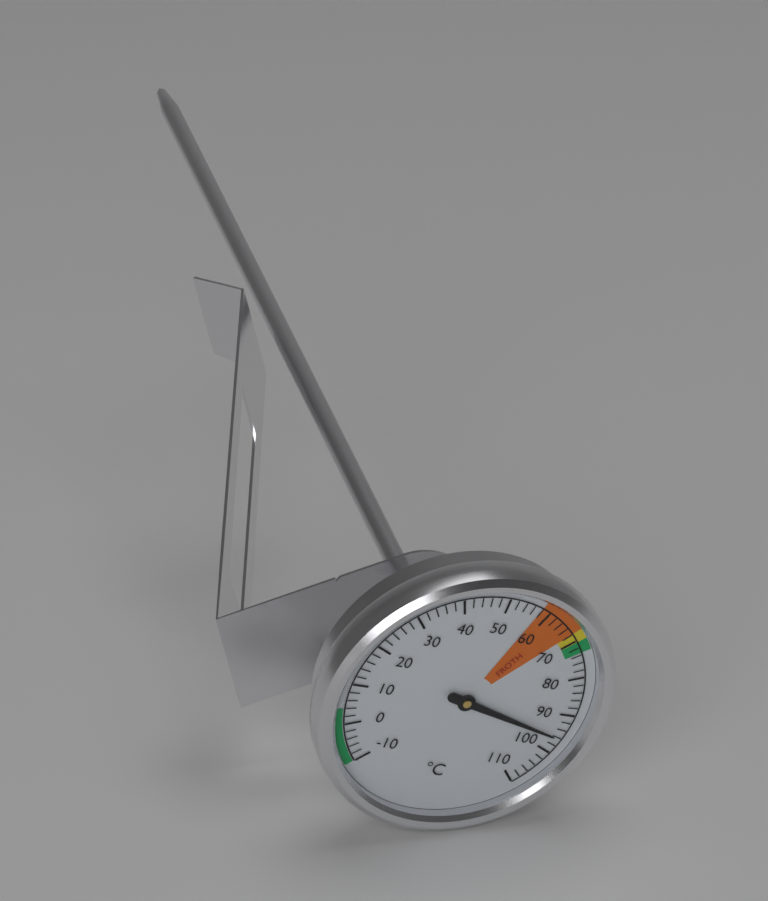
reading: 96 °C
